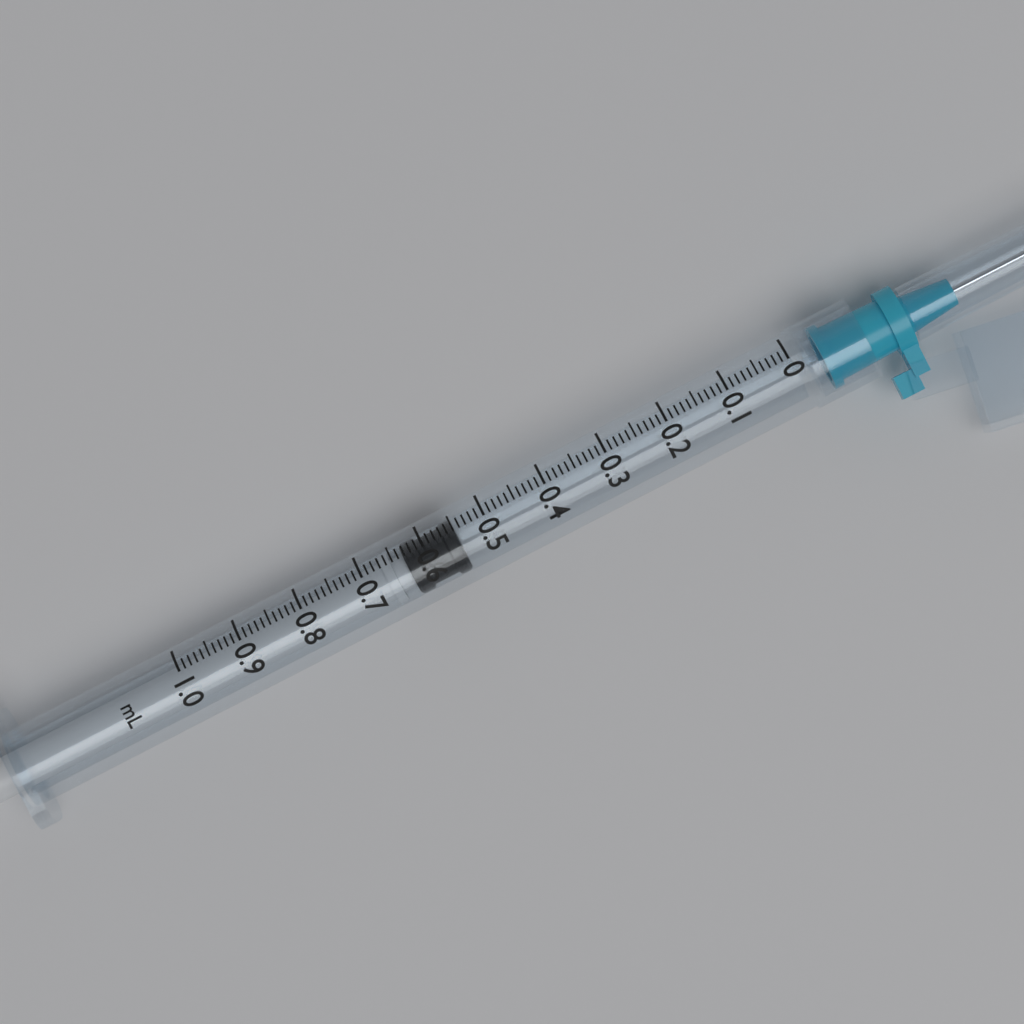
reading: 0.55 ml
